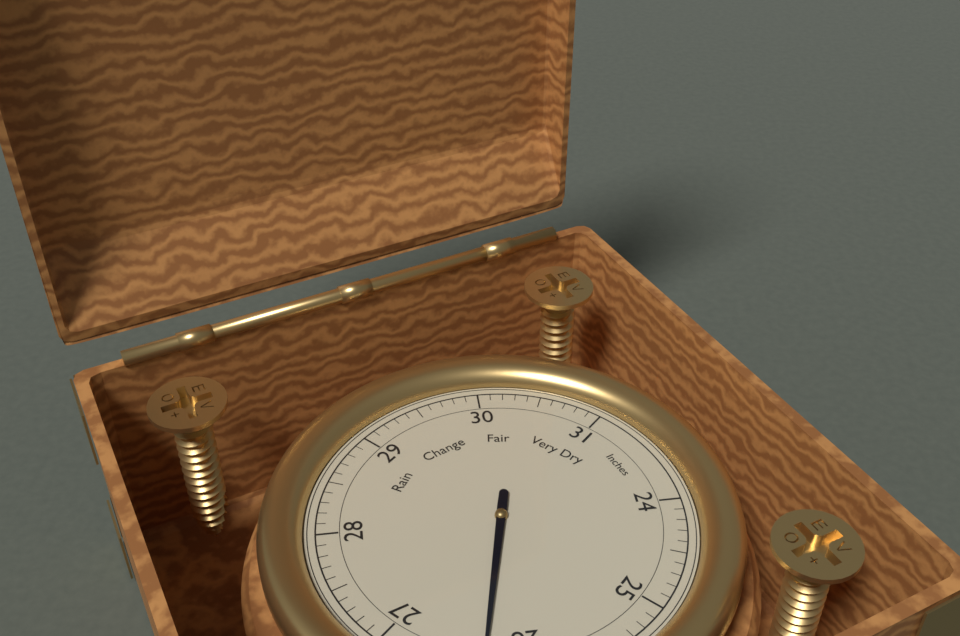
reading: 26.3 Inches
